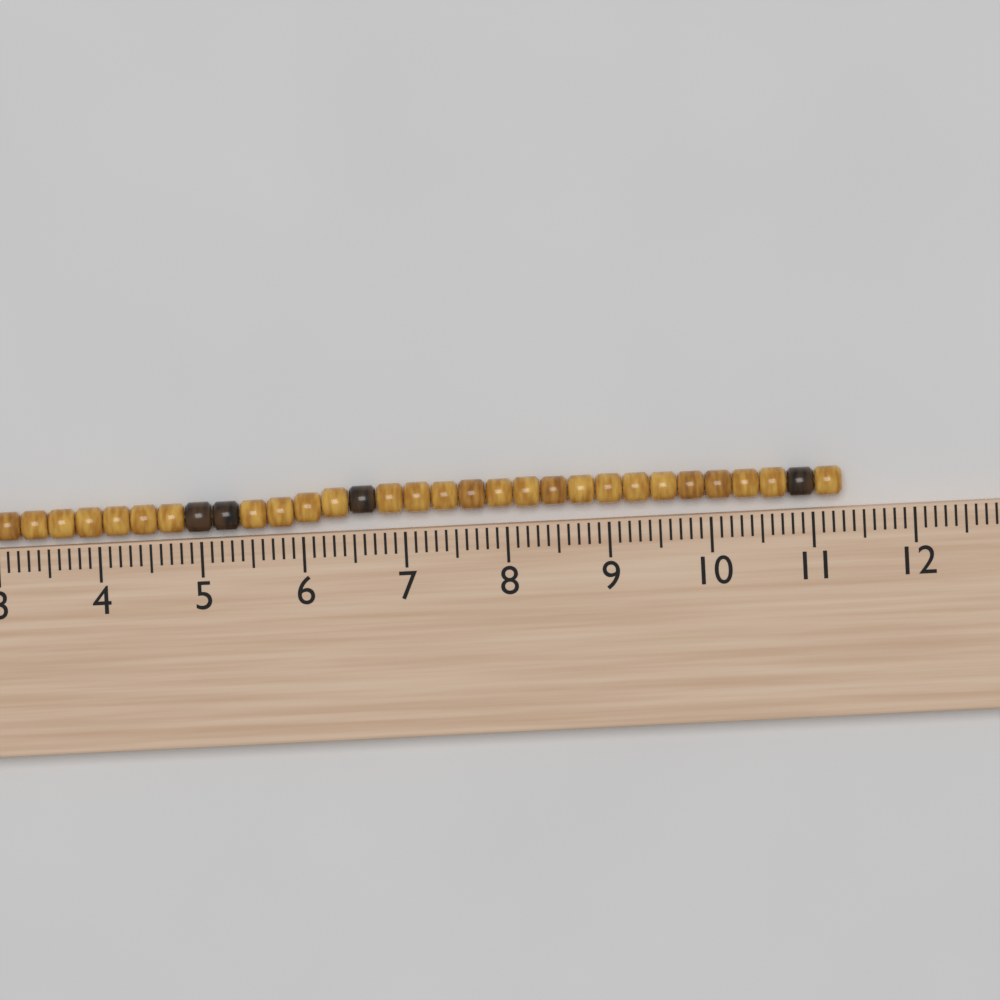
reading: 11.3 cm
